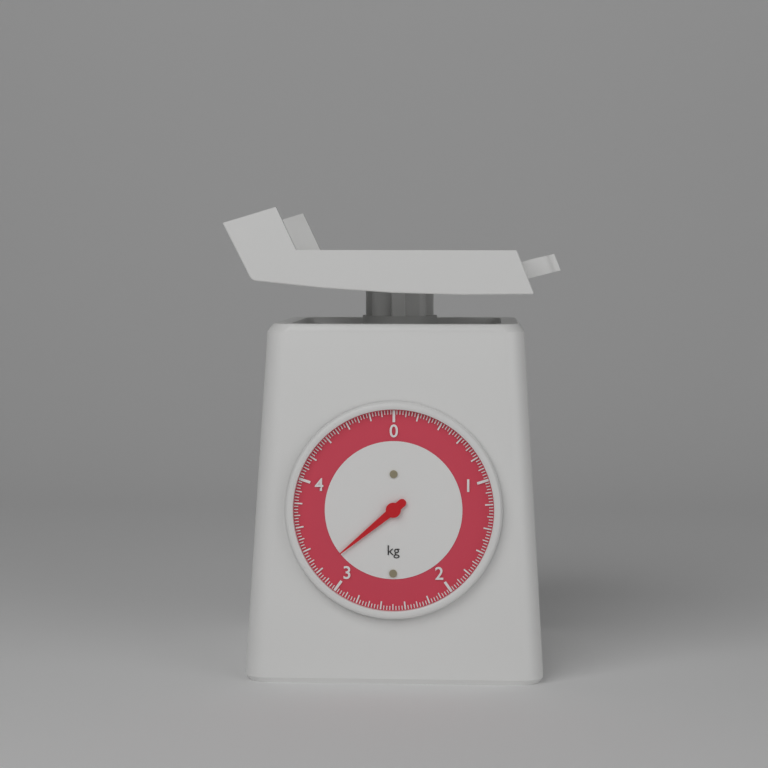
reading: 3.200 kg
